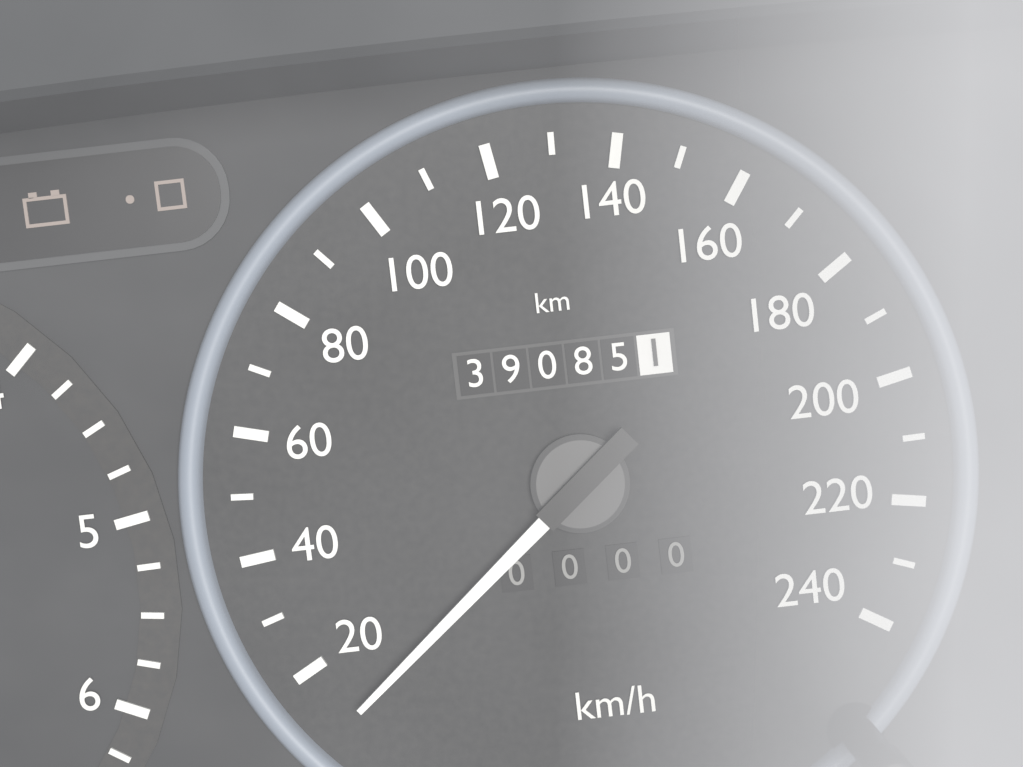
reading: 10 km/h
